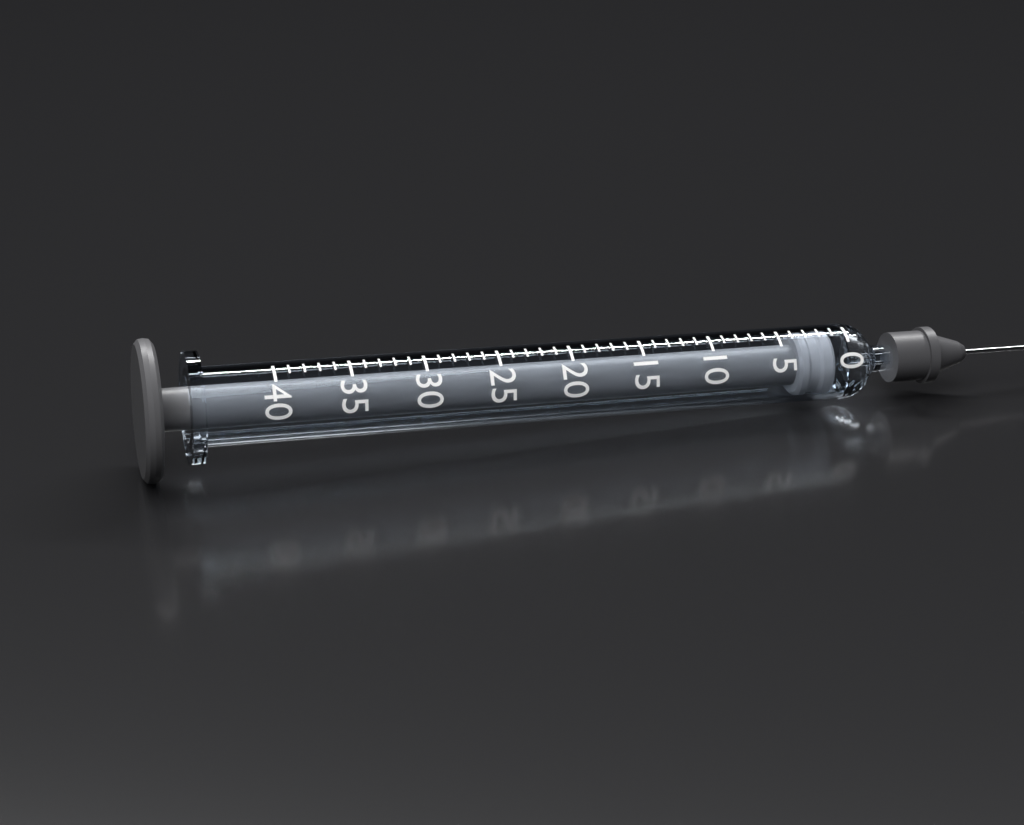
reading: 1 (no unit)
